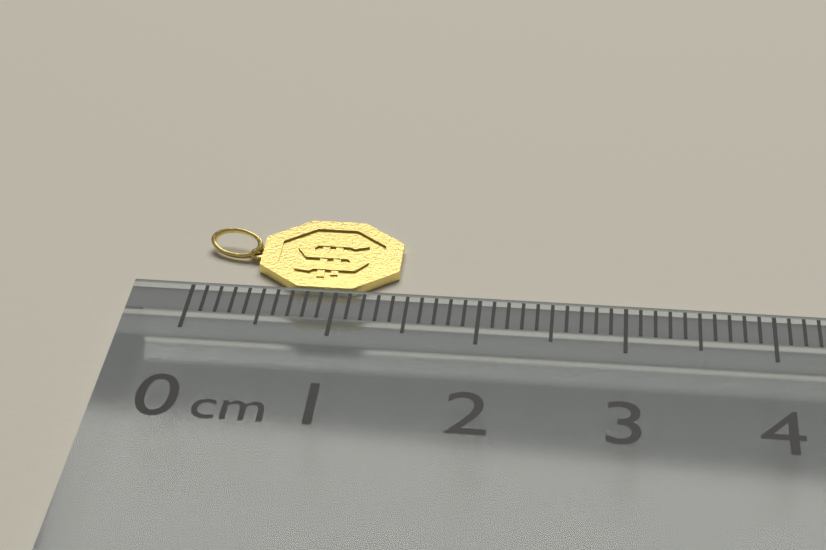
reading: 1.4 cm
